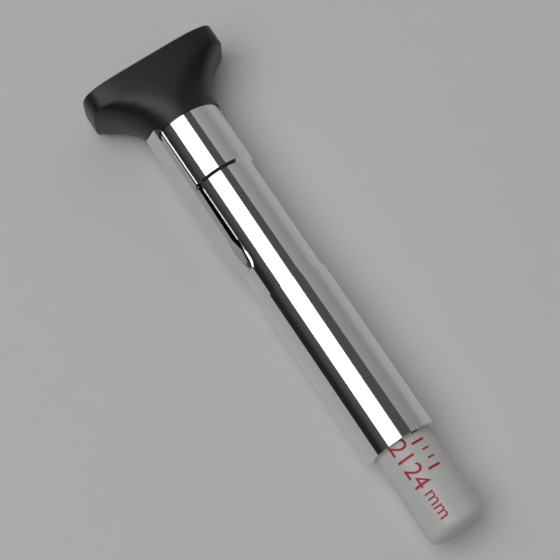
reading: 20 mm
